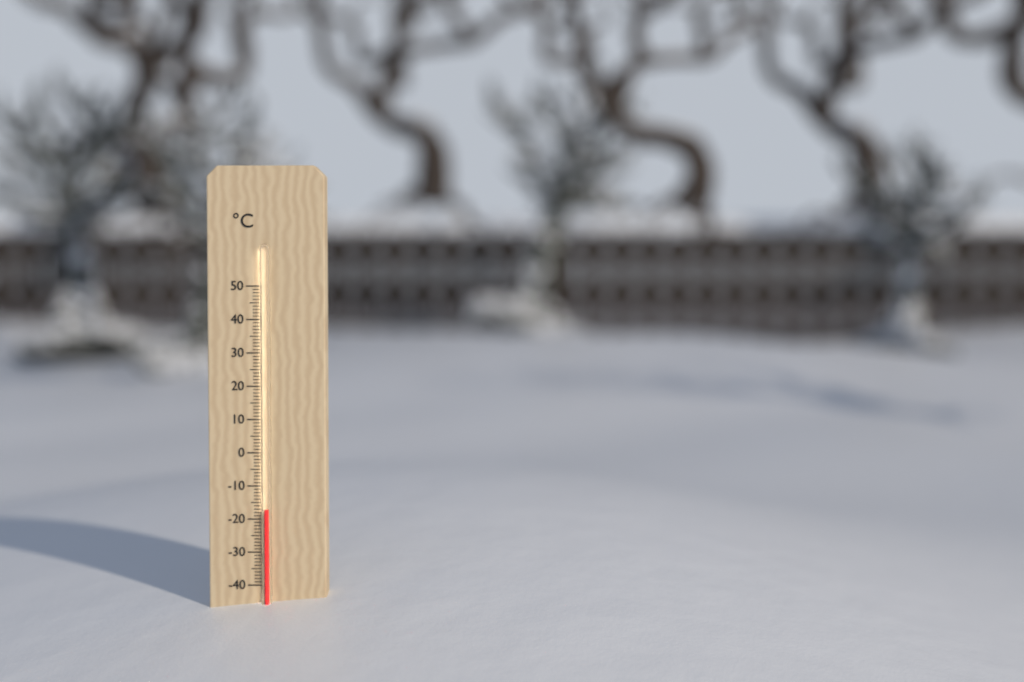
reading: -17 °C
